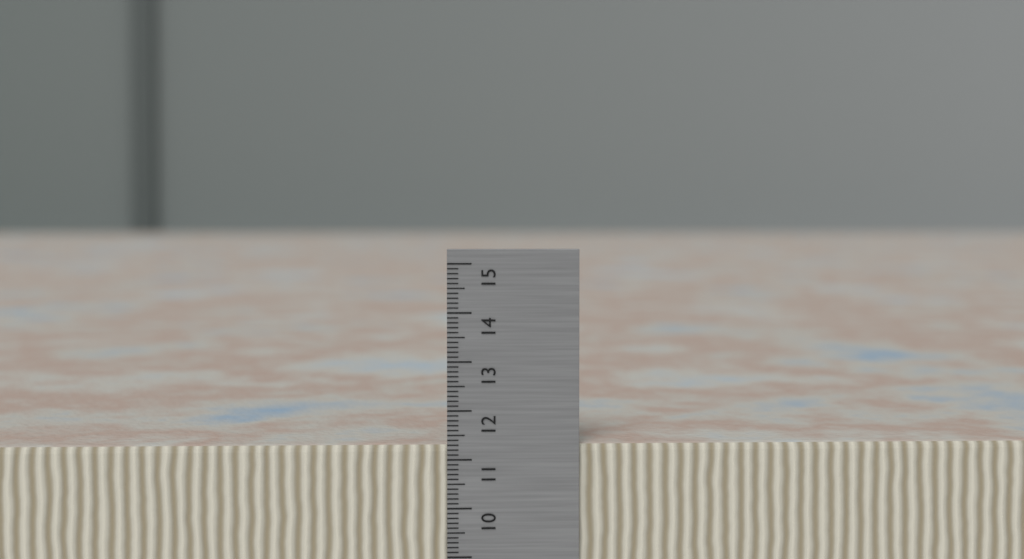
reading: 11.3 cm
